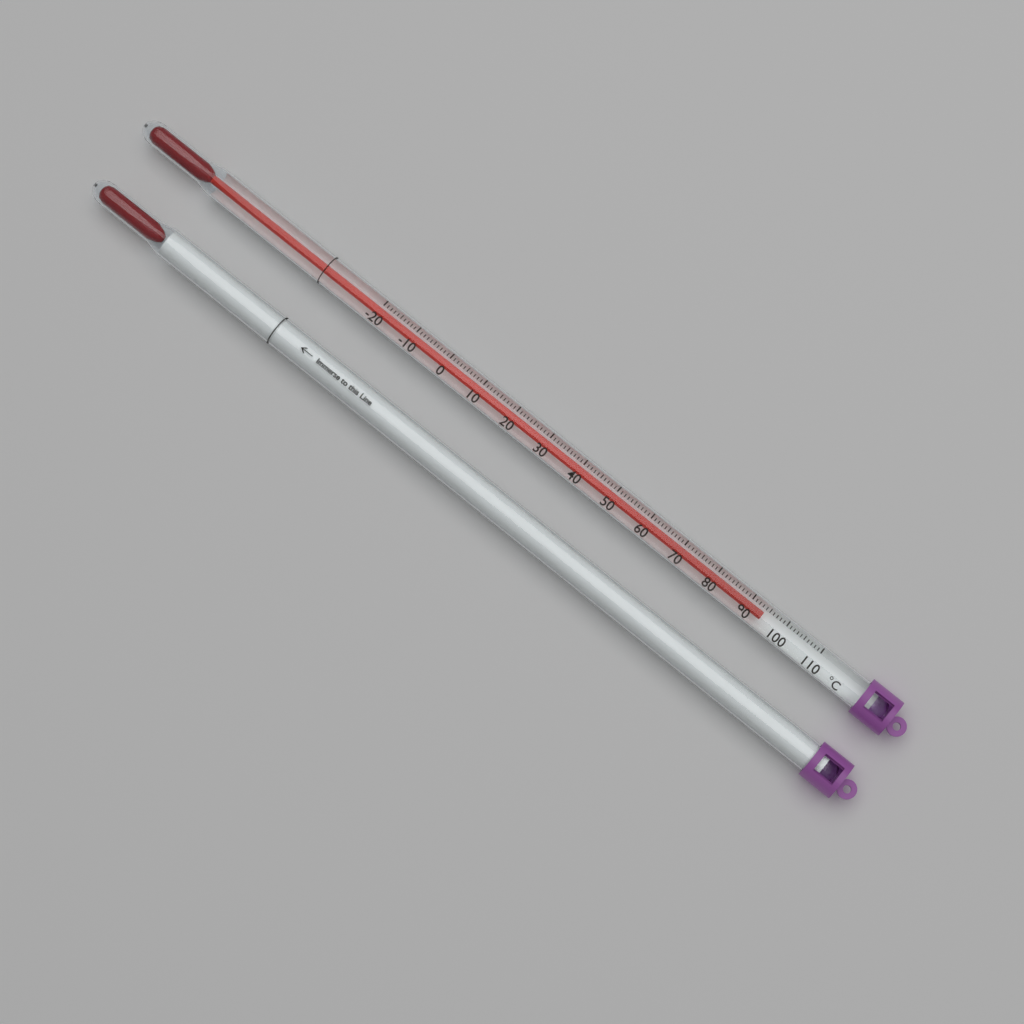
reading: 94 °C
